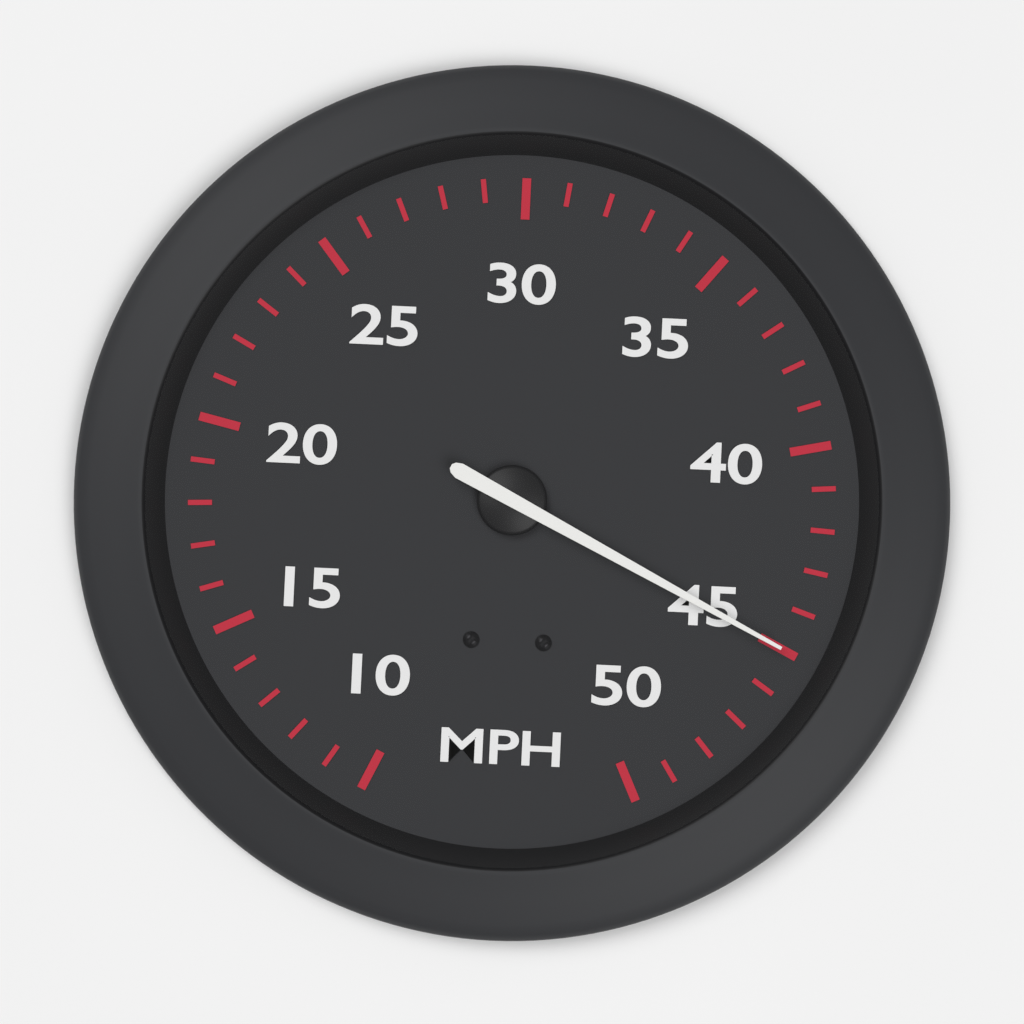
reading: 45 MPH
